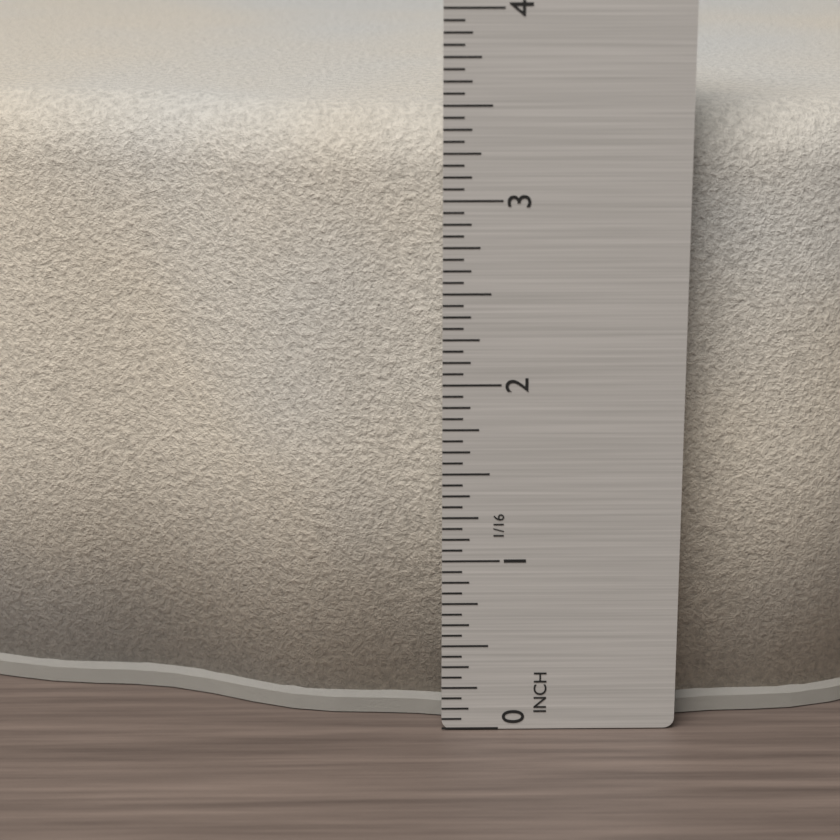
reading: 3.4375 in
